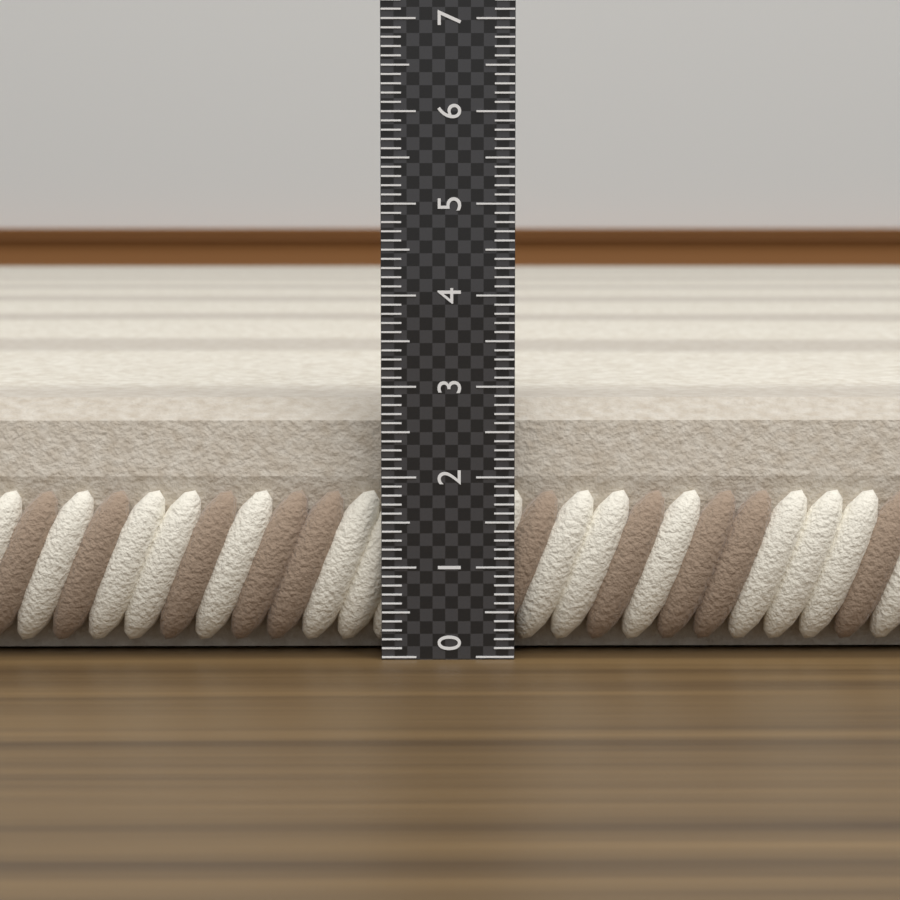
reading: 2.8 (no unit)
